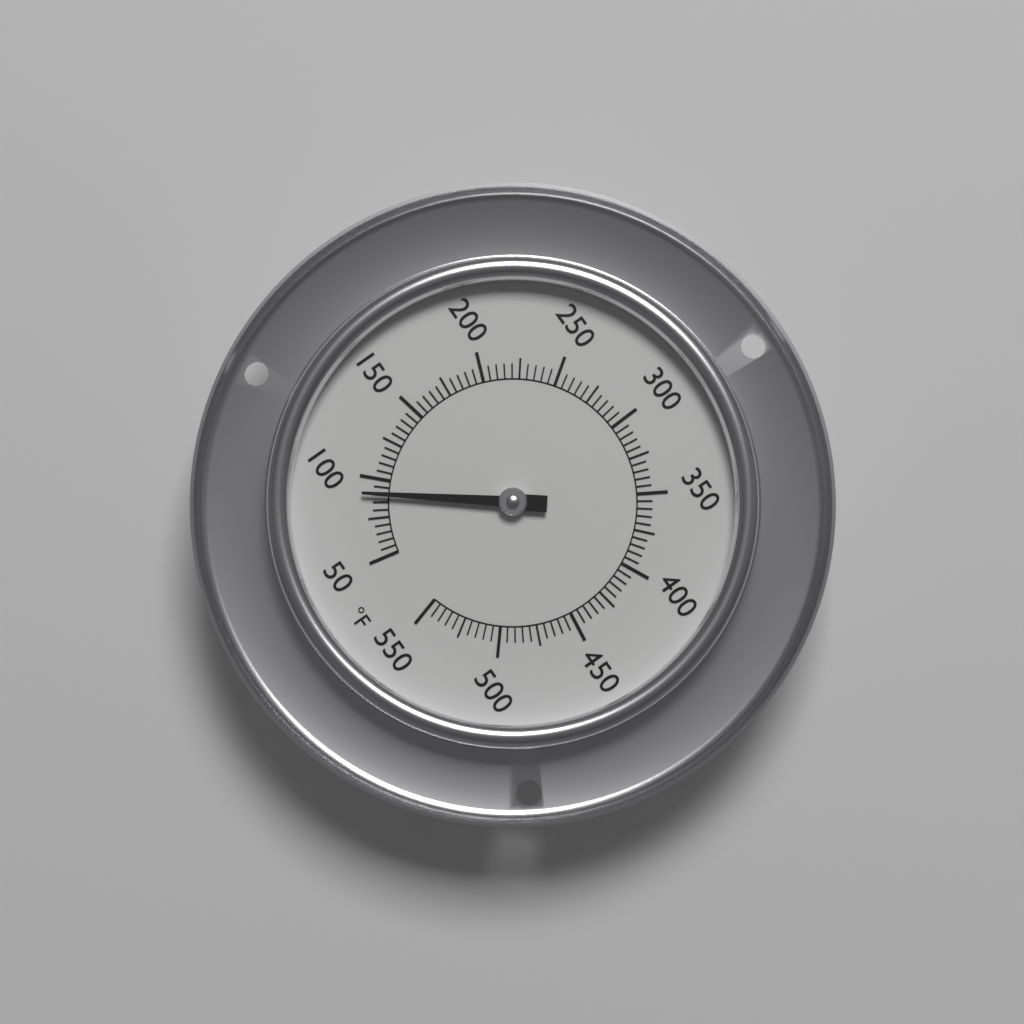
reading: 90 °F
